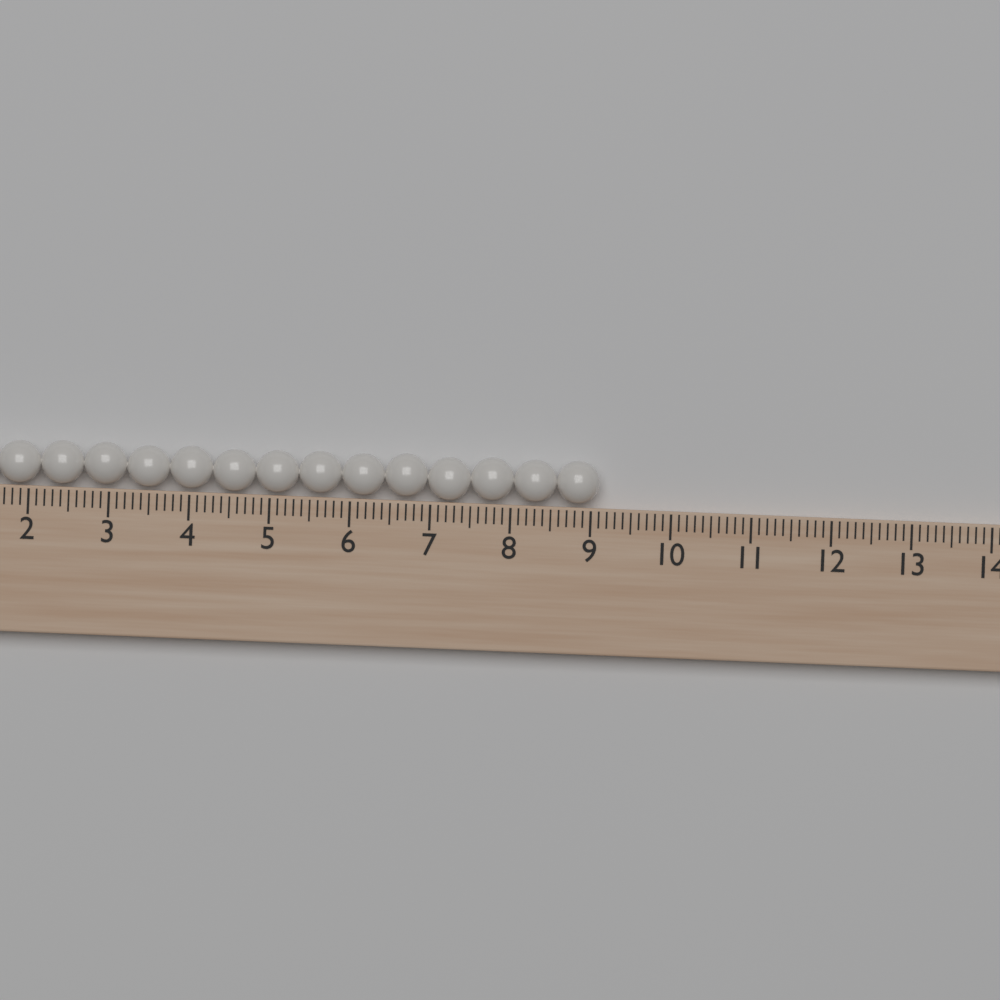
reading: 9.1 (no unit)
